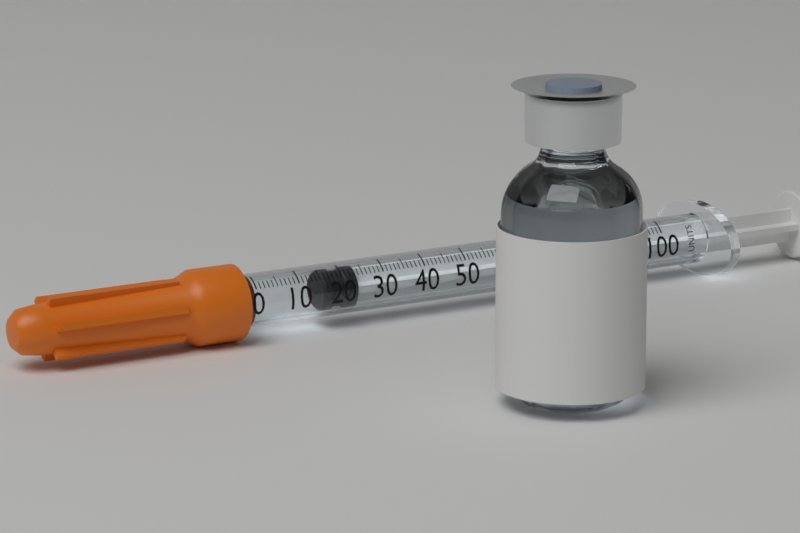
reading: 16 units
